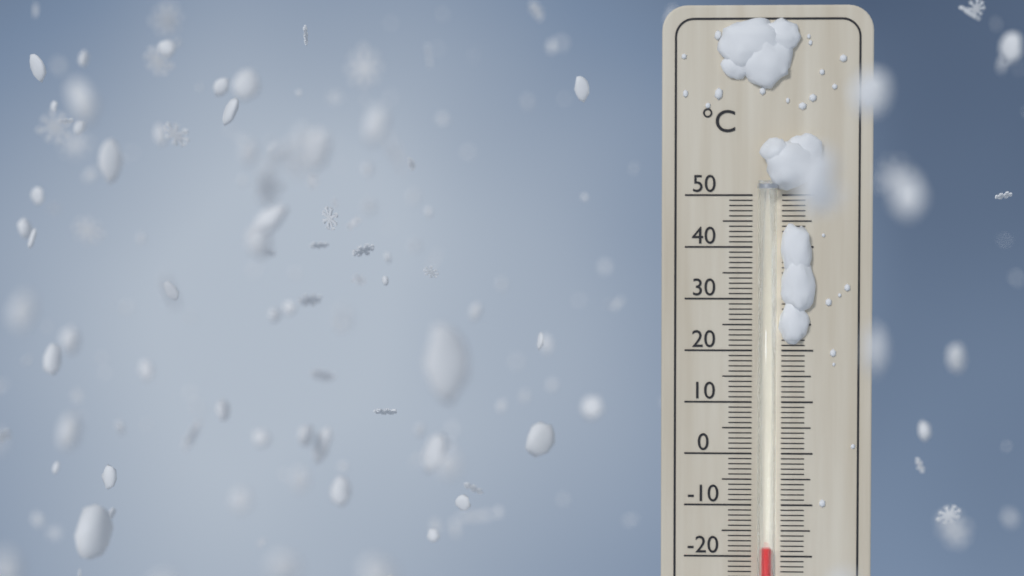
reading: -18 °C
